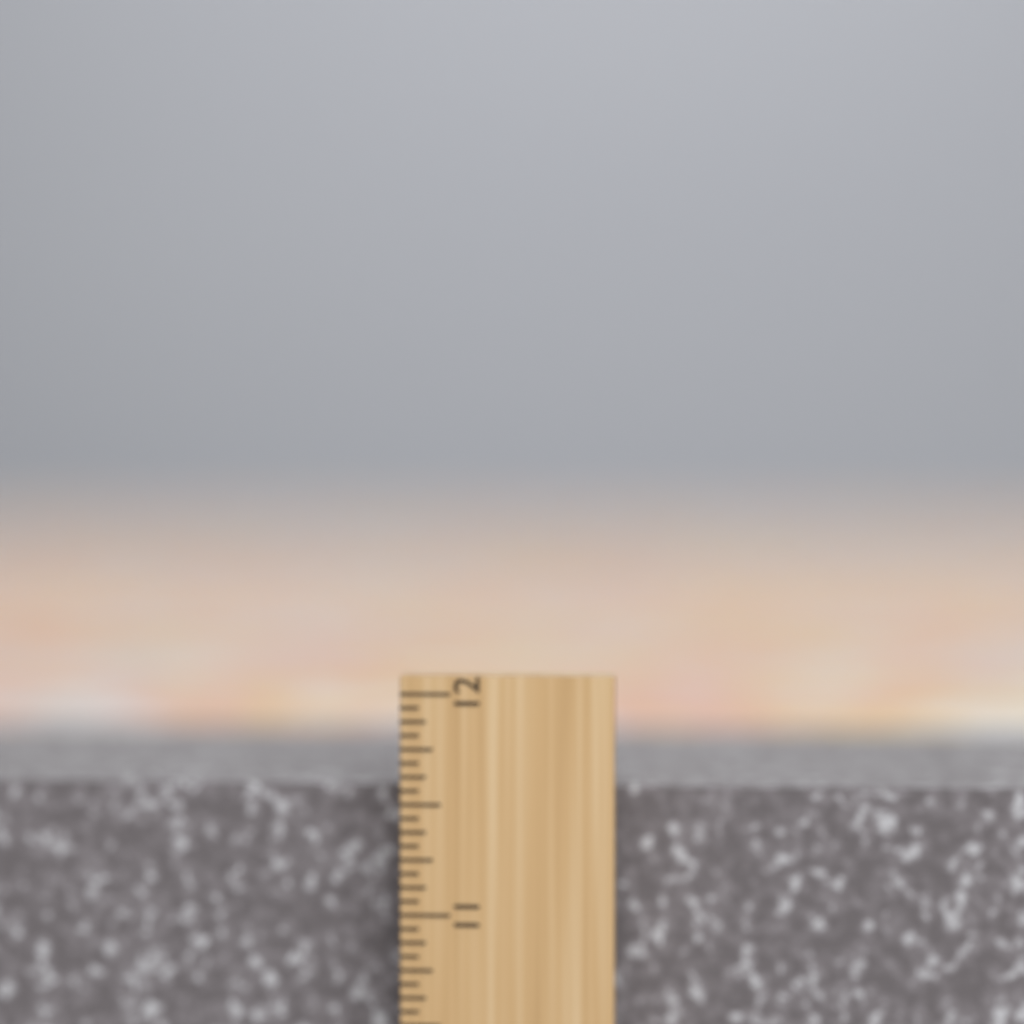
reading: 11.5625 inch
